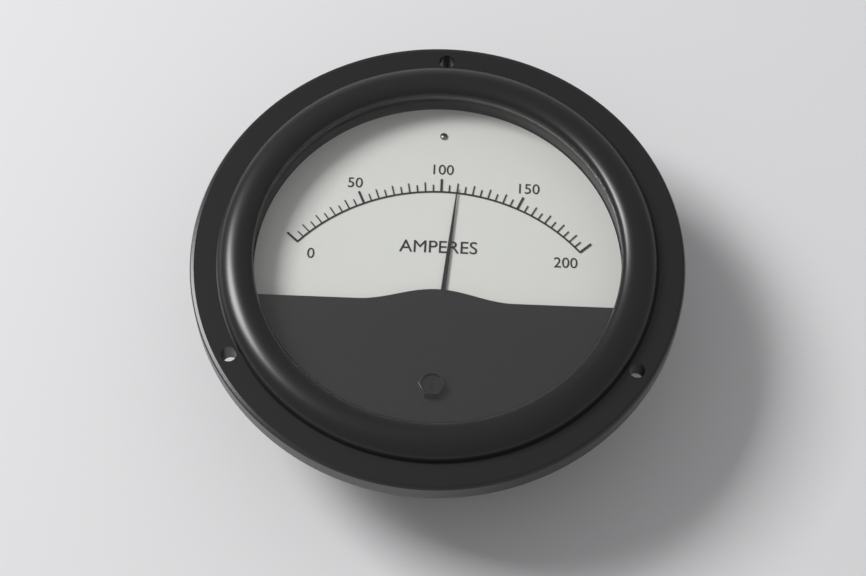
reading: 110 A
